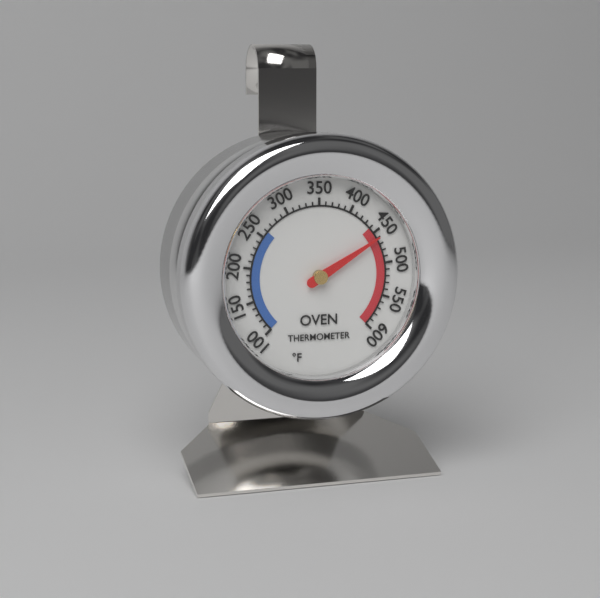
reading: 460 °F
